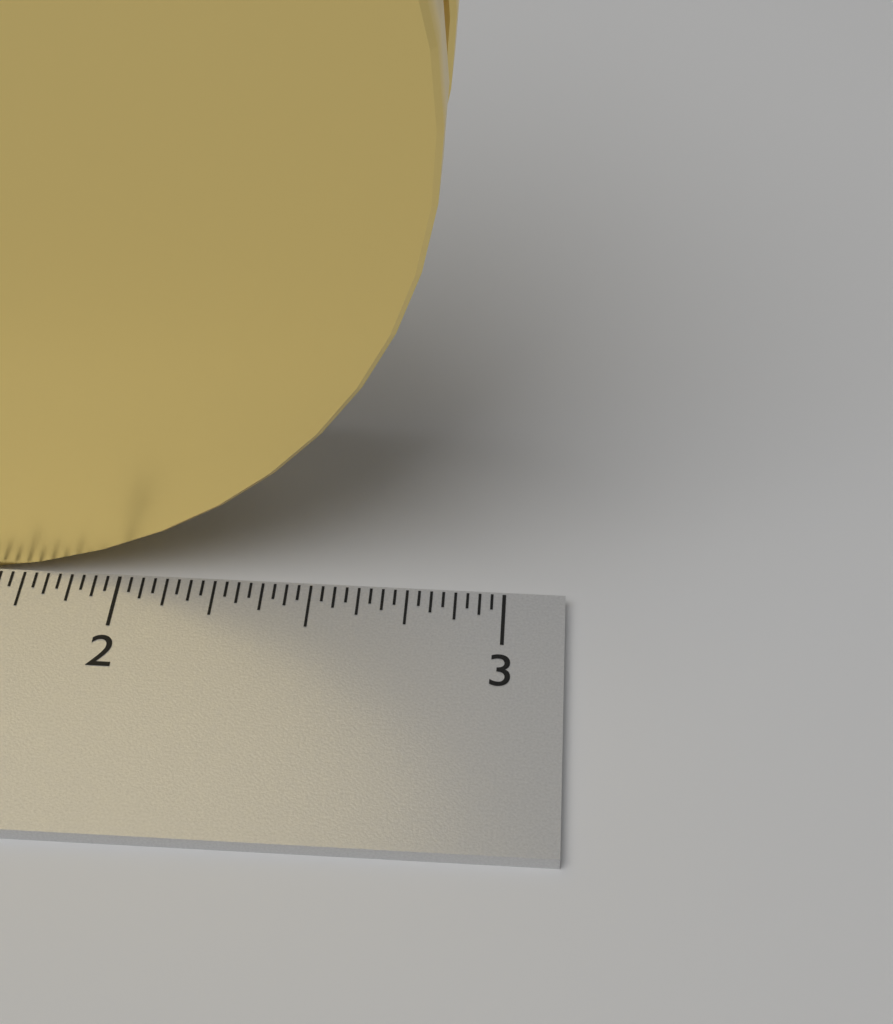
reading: 2.84375 inch
